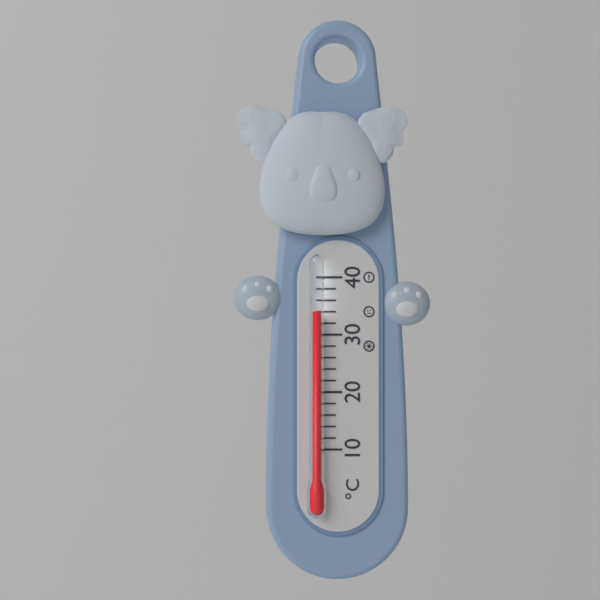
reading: 34 °C
